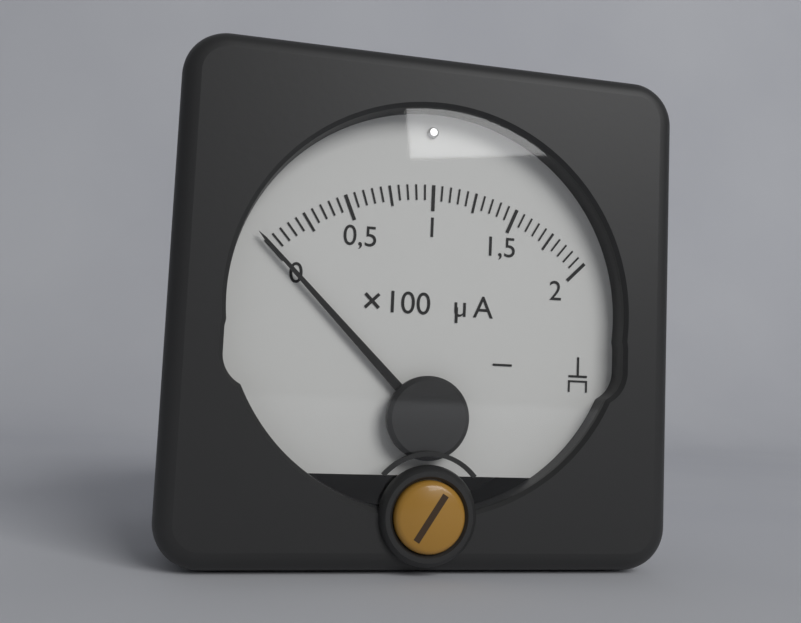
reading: 0 µA
